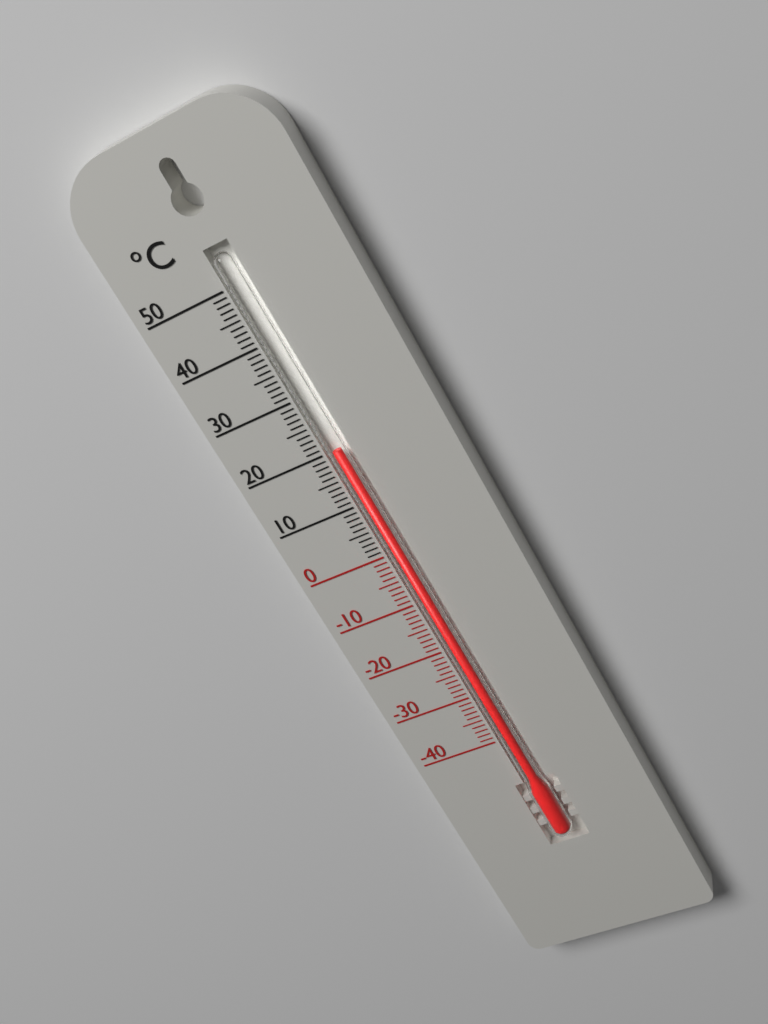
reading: 20 °C
